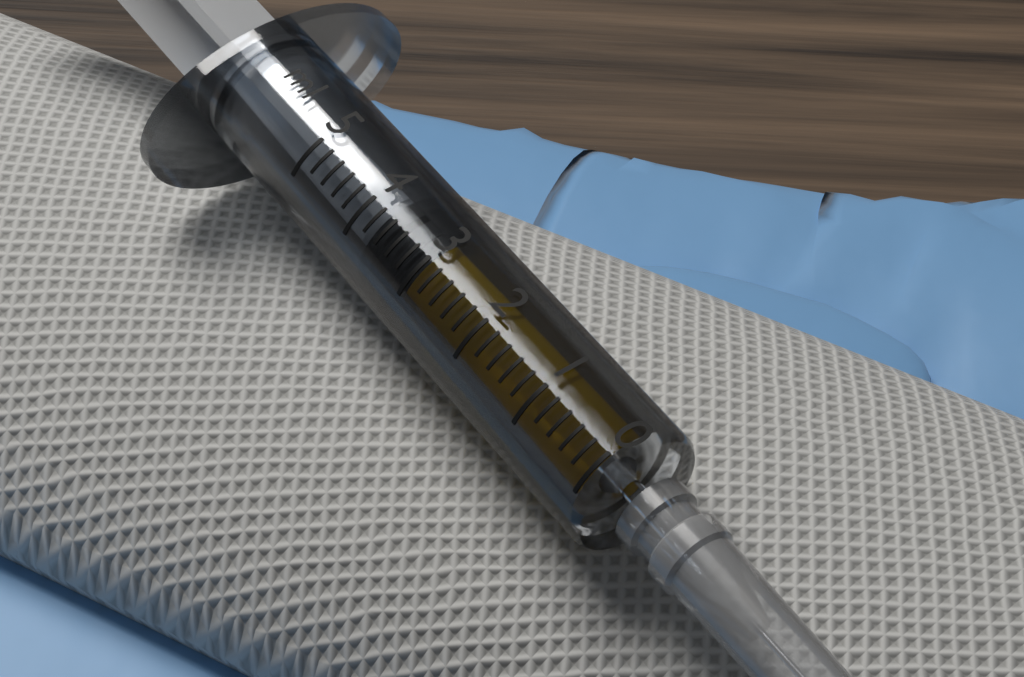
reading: 3.0 ml
